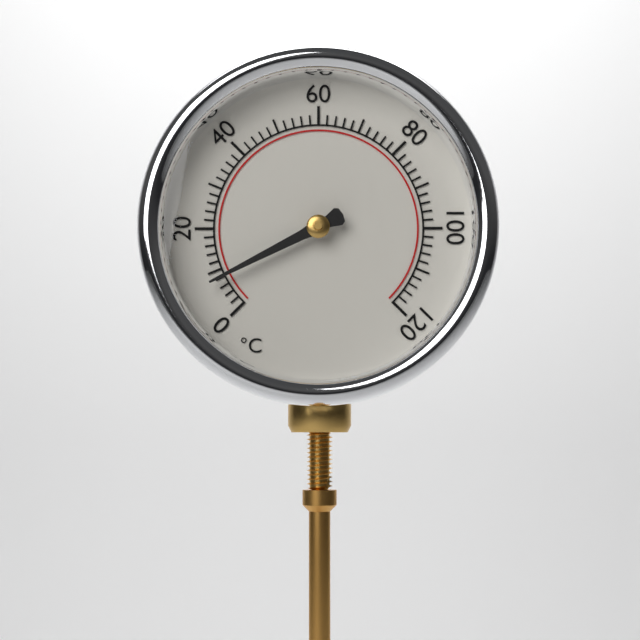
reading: 8 °C
